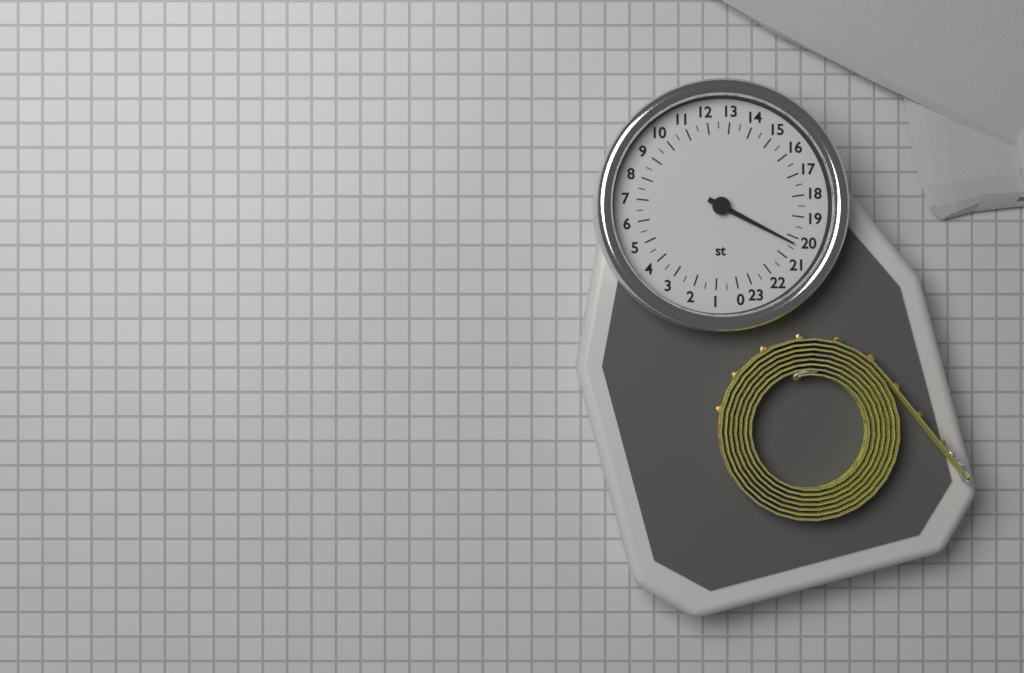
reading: 20.3 st
